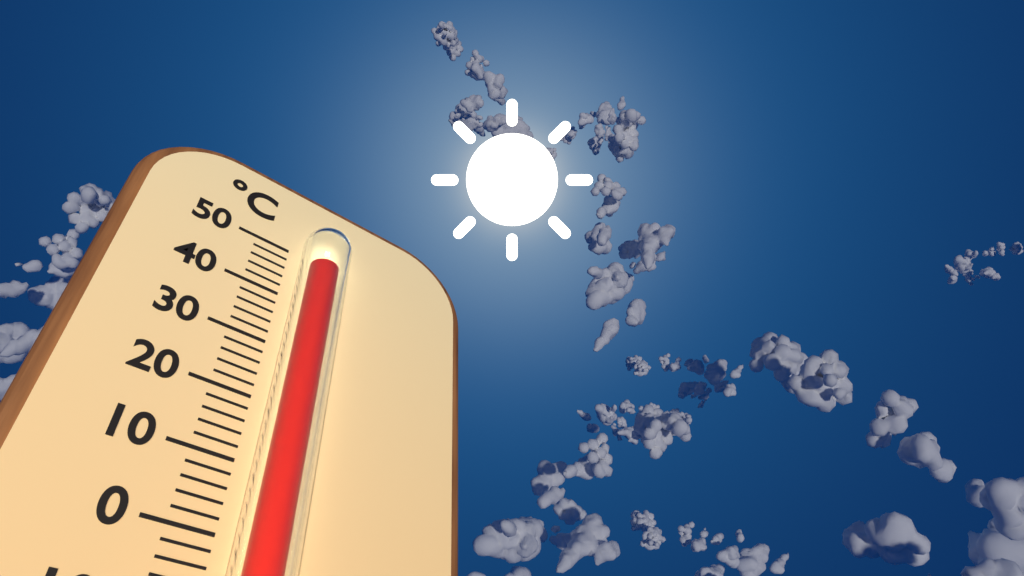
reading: 45 °C
